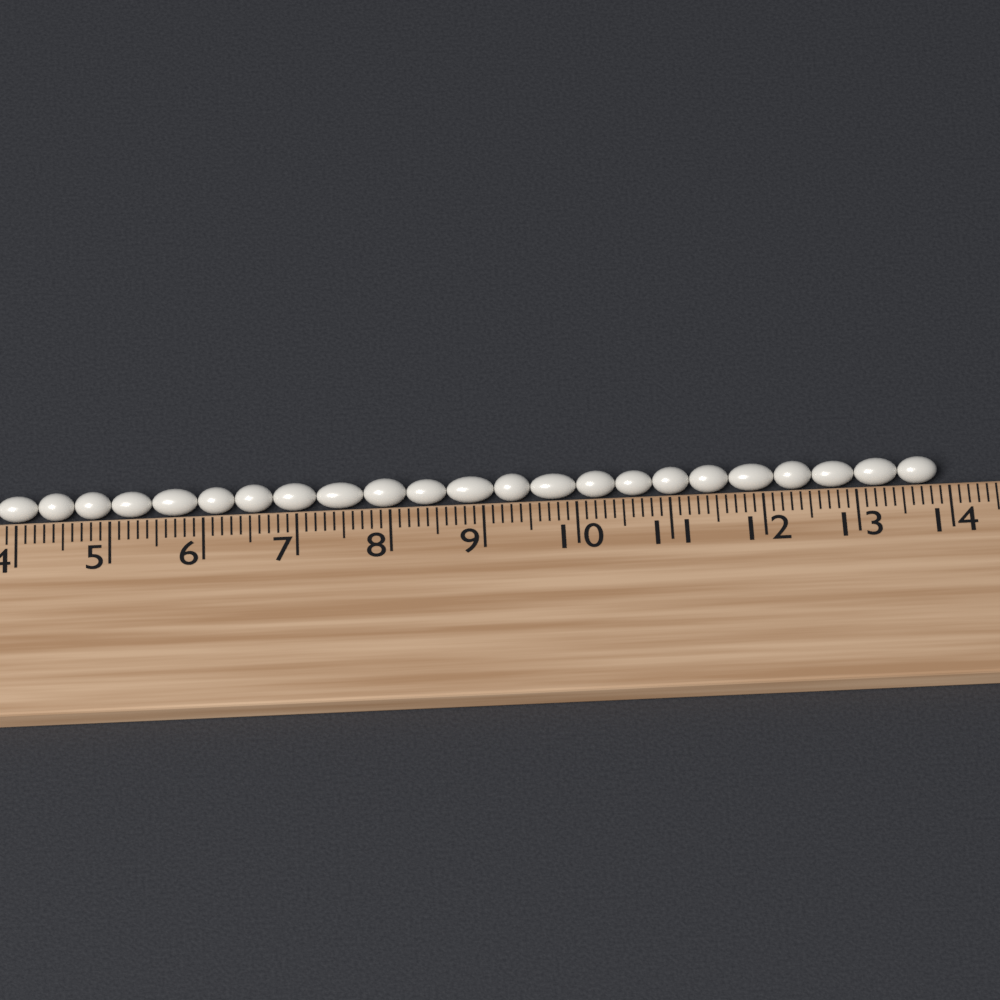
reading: 13.9 cm
